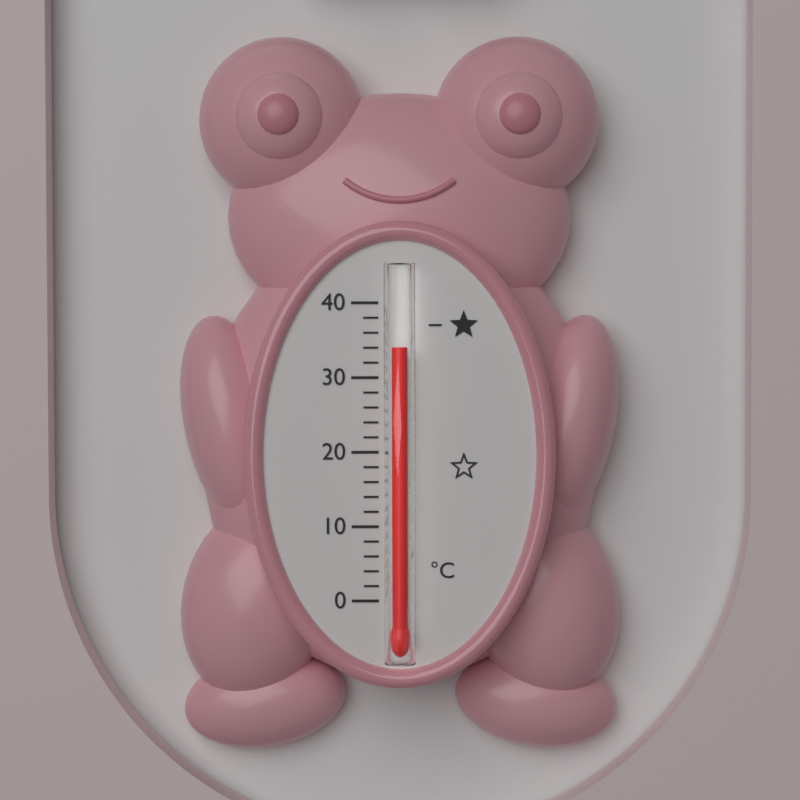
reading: 34 °C
